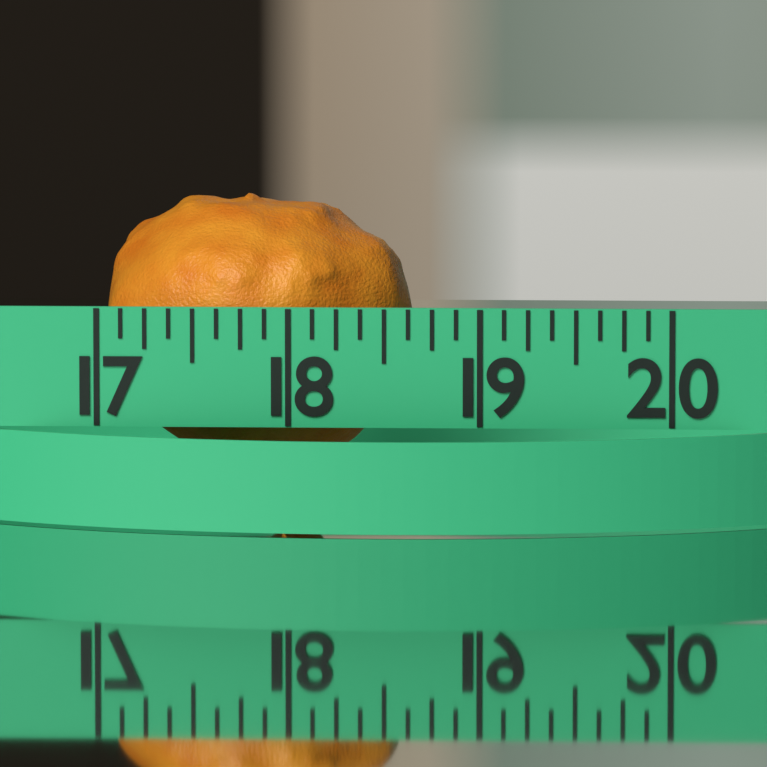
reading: 18.625 (no unit)
